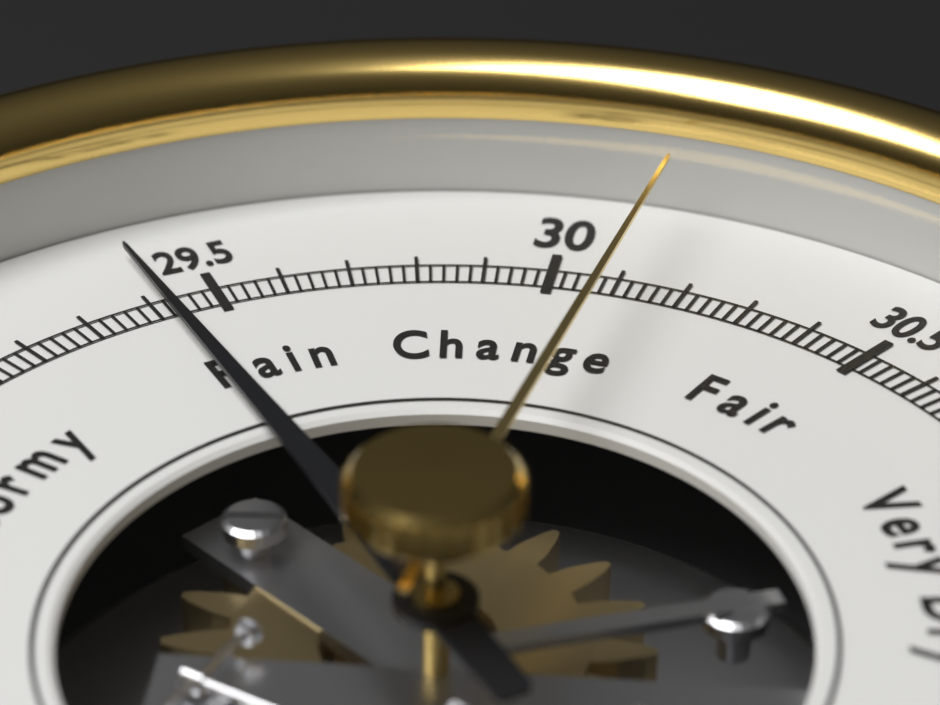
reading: 29.42 inHg
